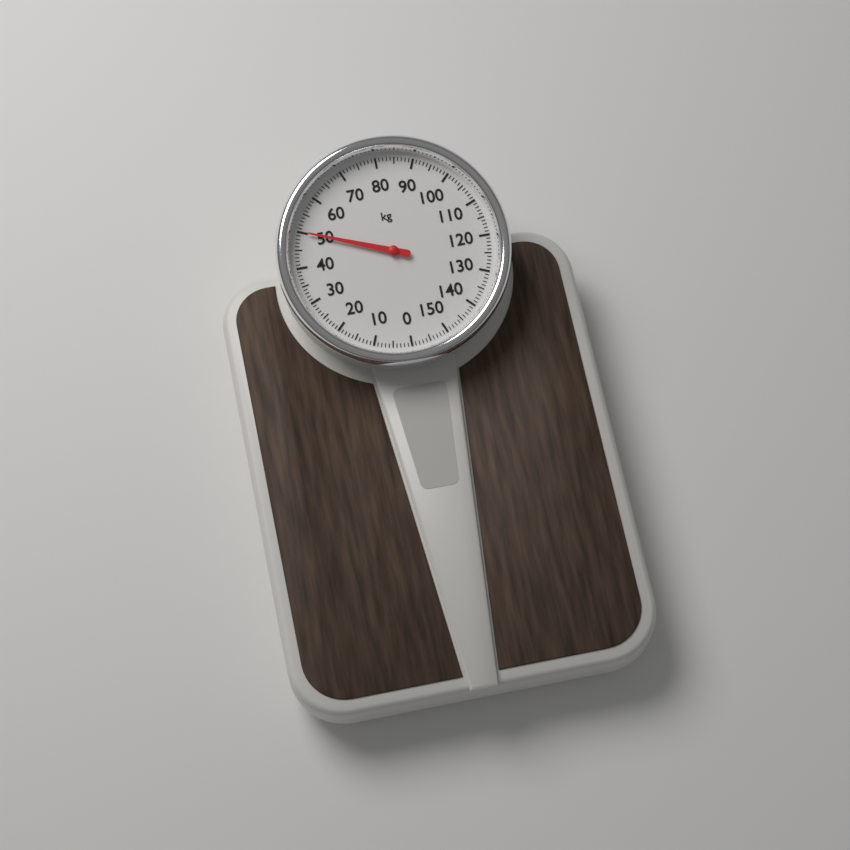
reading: 50 kg
